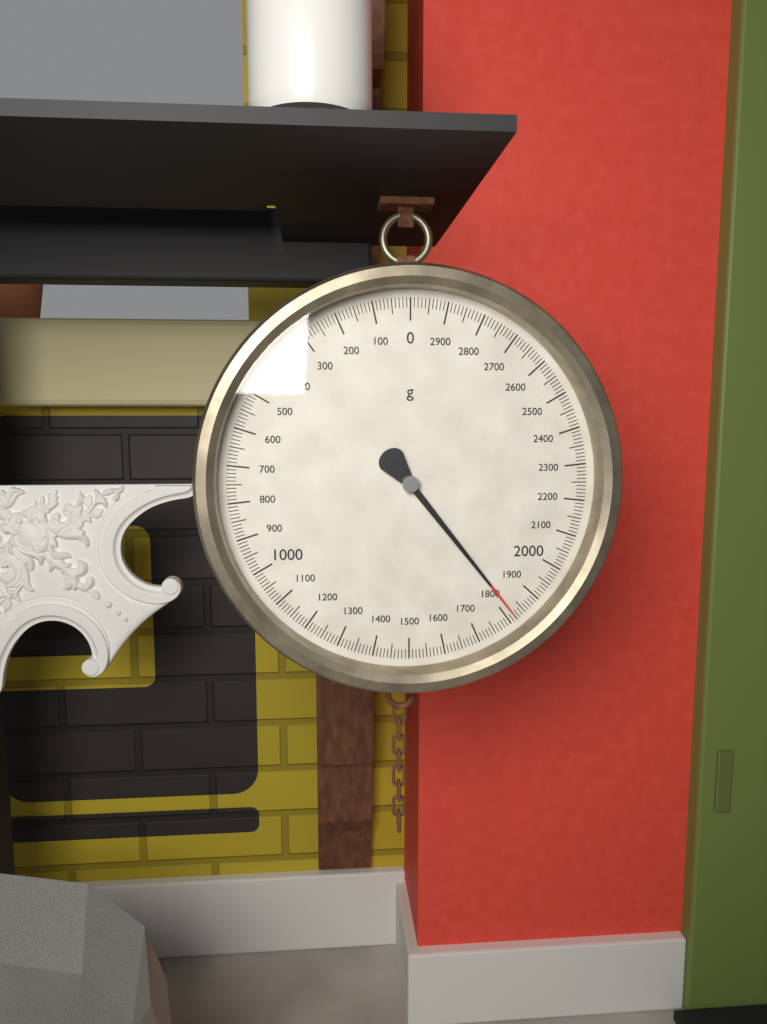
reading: 1820 g
